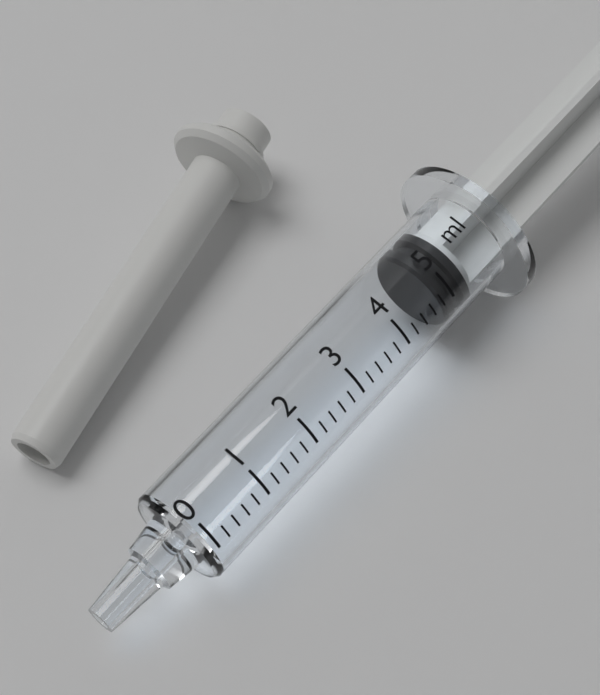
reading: 4.8 ml
